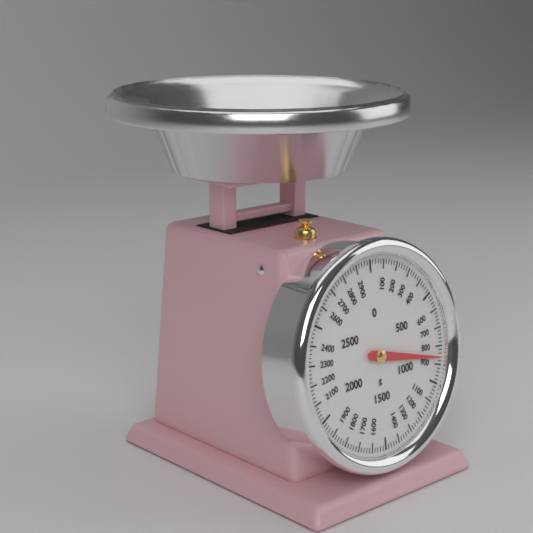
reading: 860 g
